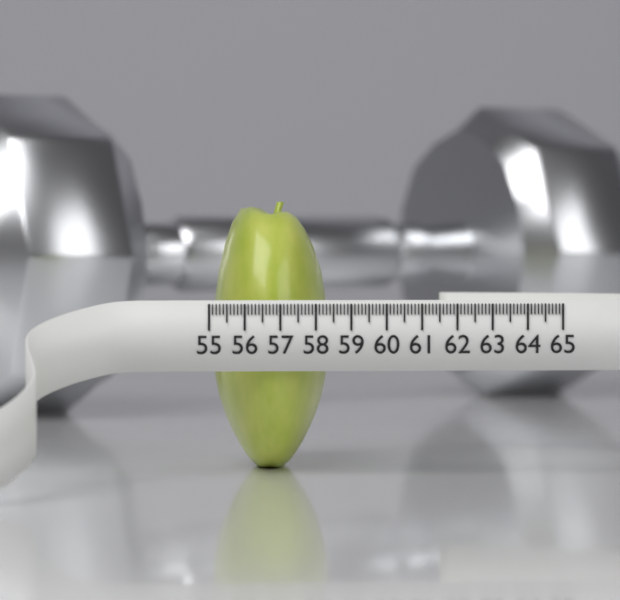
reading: 58.4 (no unit)
